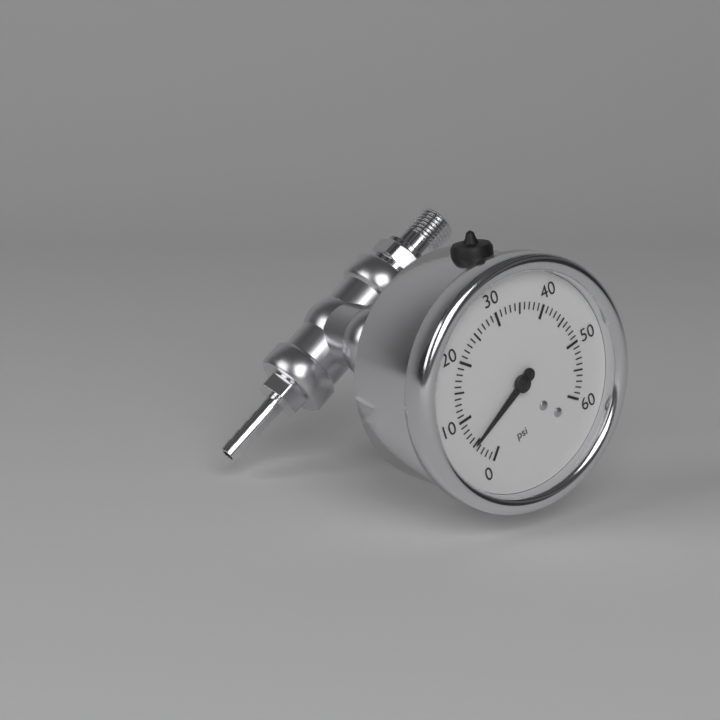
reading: 5 psi
